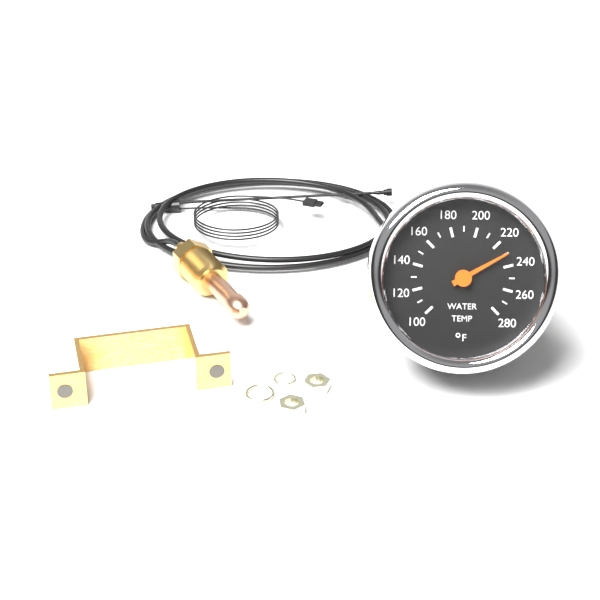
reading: 230 °F
